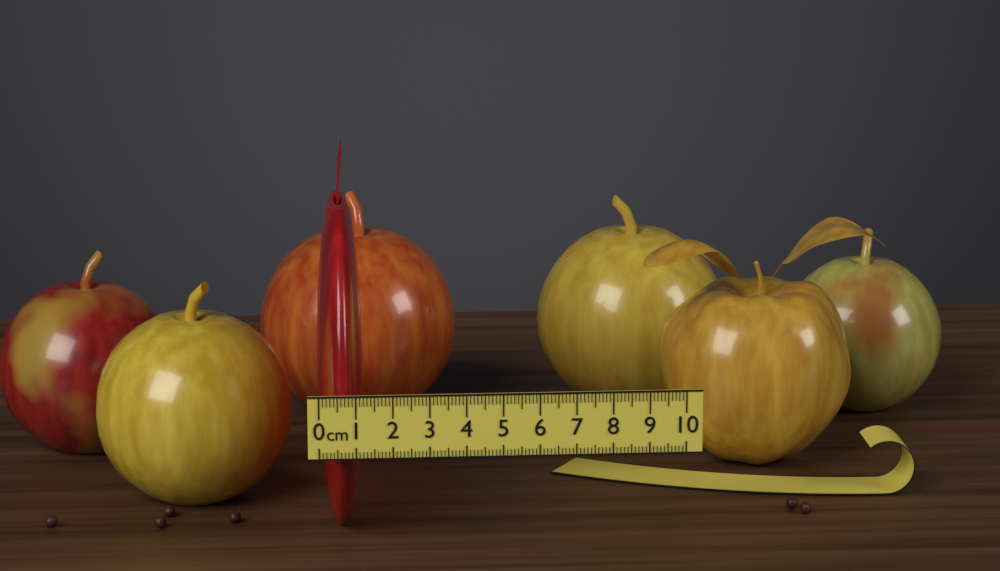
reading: 1.3 cm
